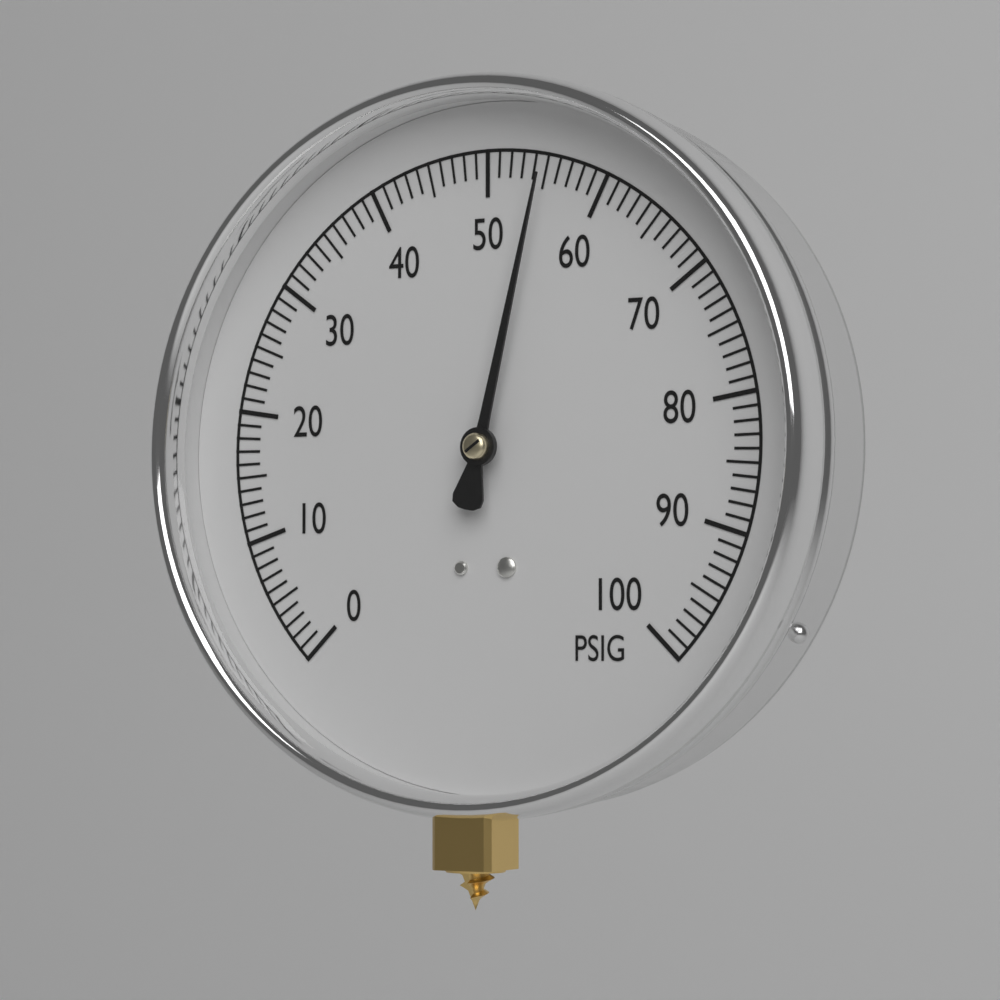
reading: 55 PSIG
